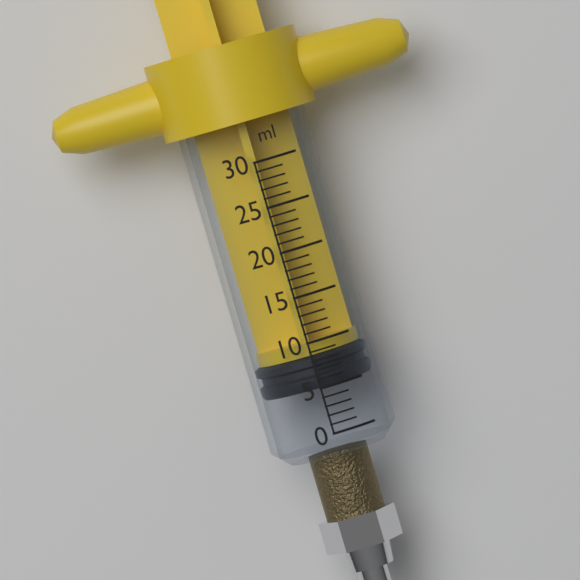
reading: 5 ml
